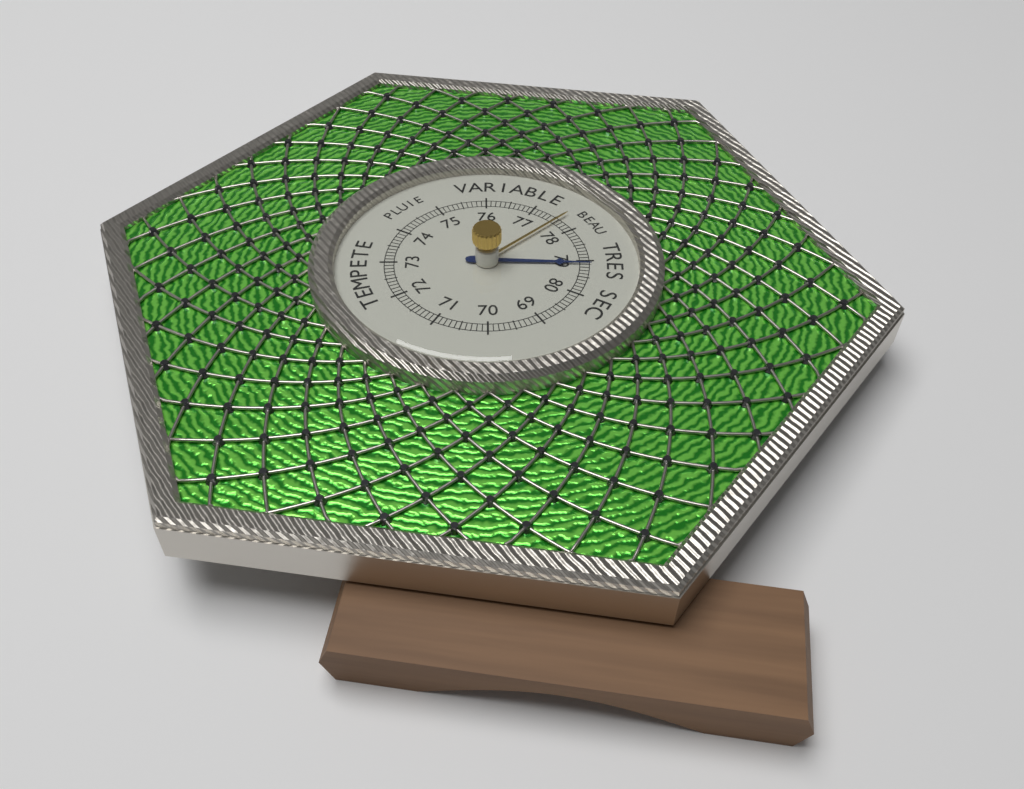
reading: 79.1 (no unit)
